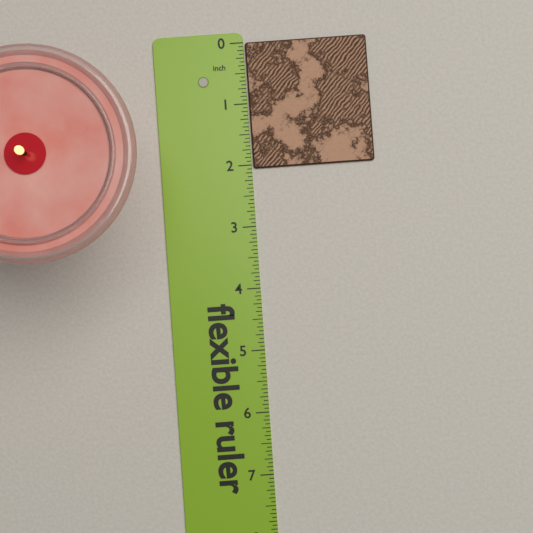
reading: 2.0625 in
